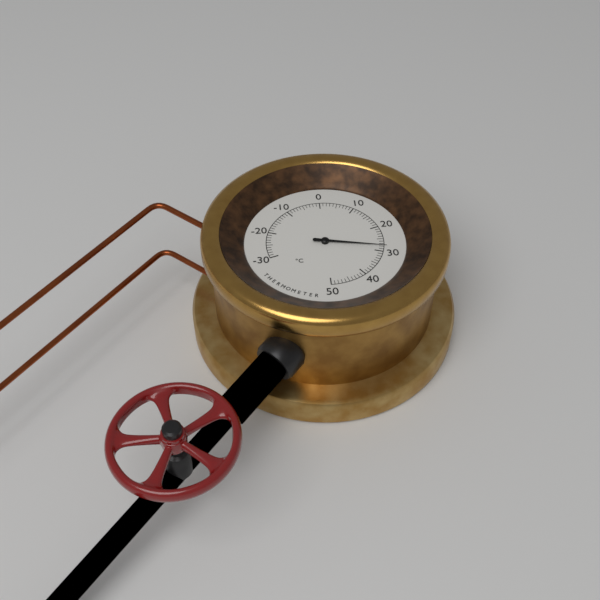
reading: 28 °C
